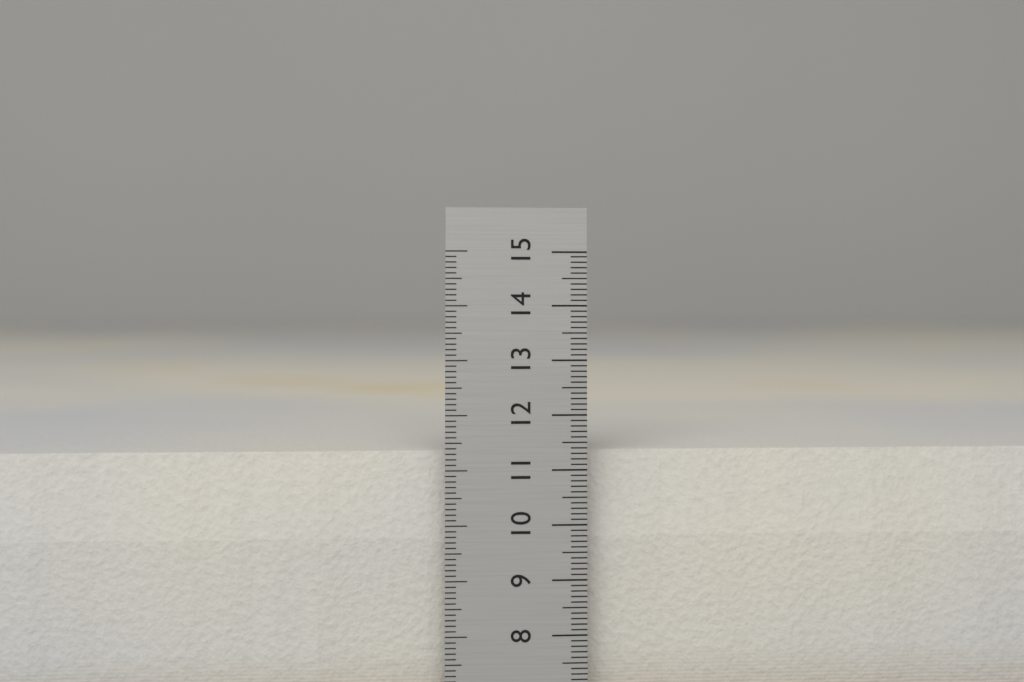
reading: 11.3 cm
